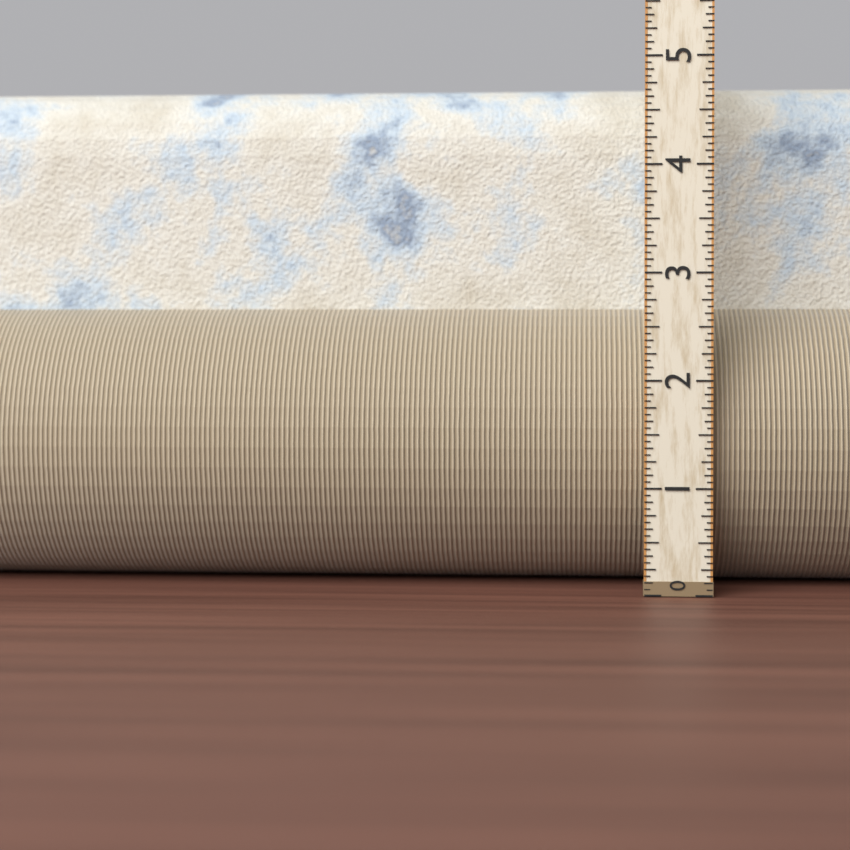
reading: 4.8750 (no unit)
